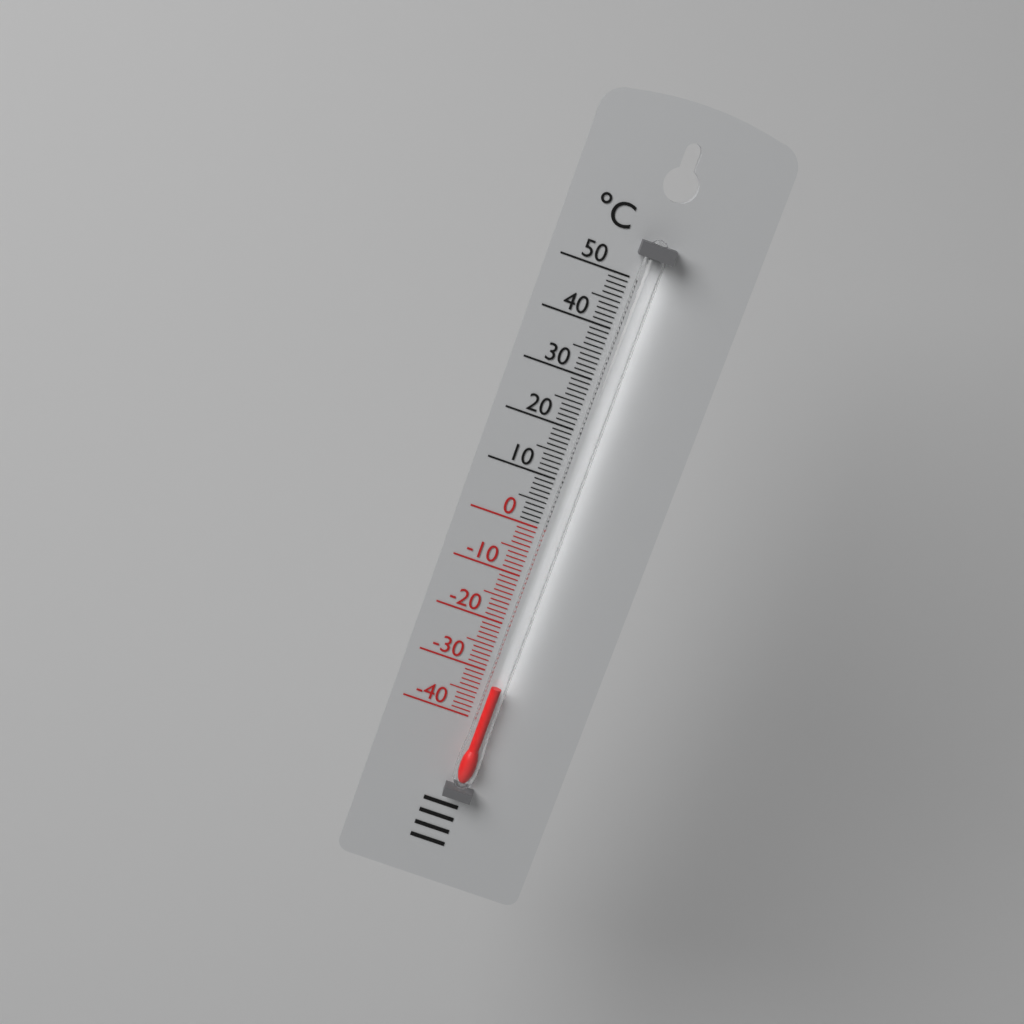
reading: -32 °C
